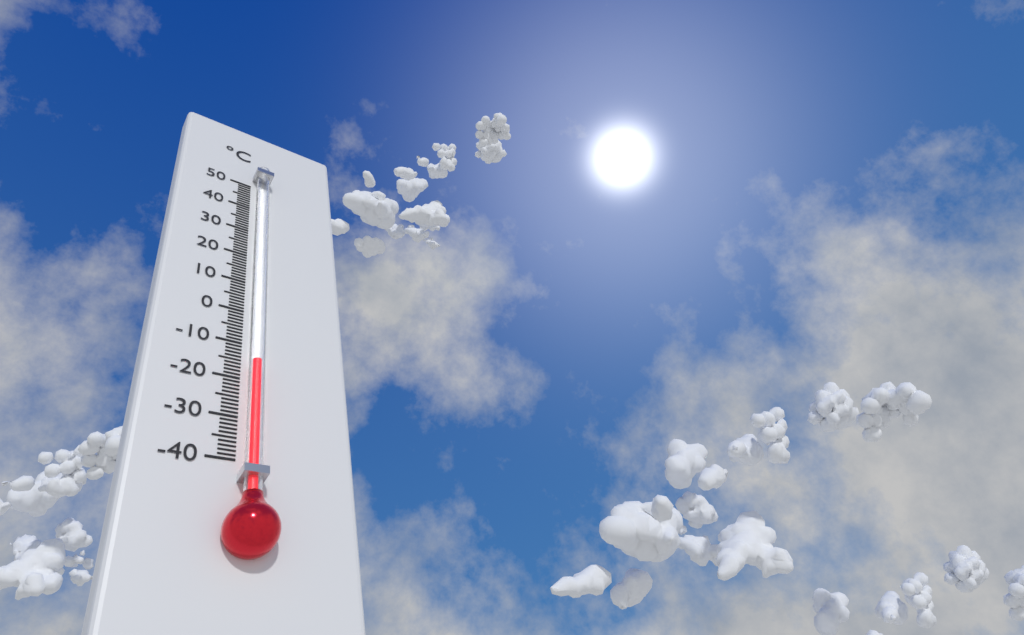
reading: -16 °C
